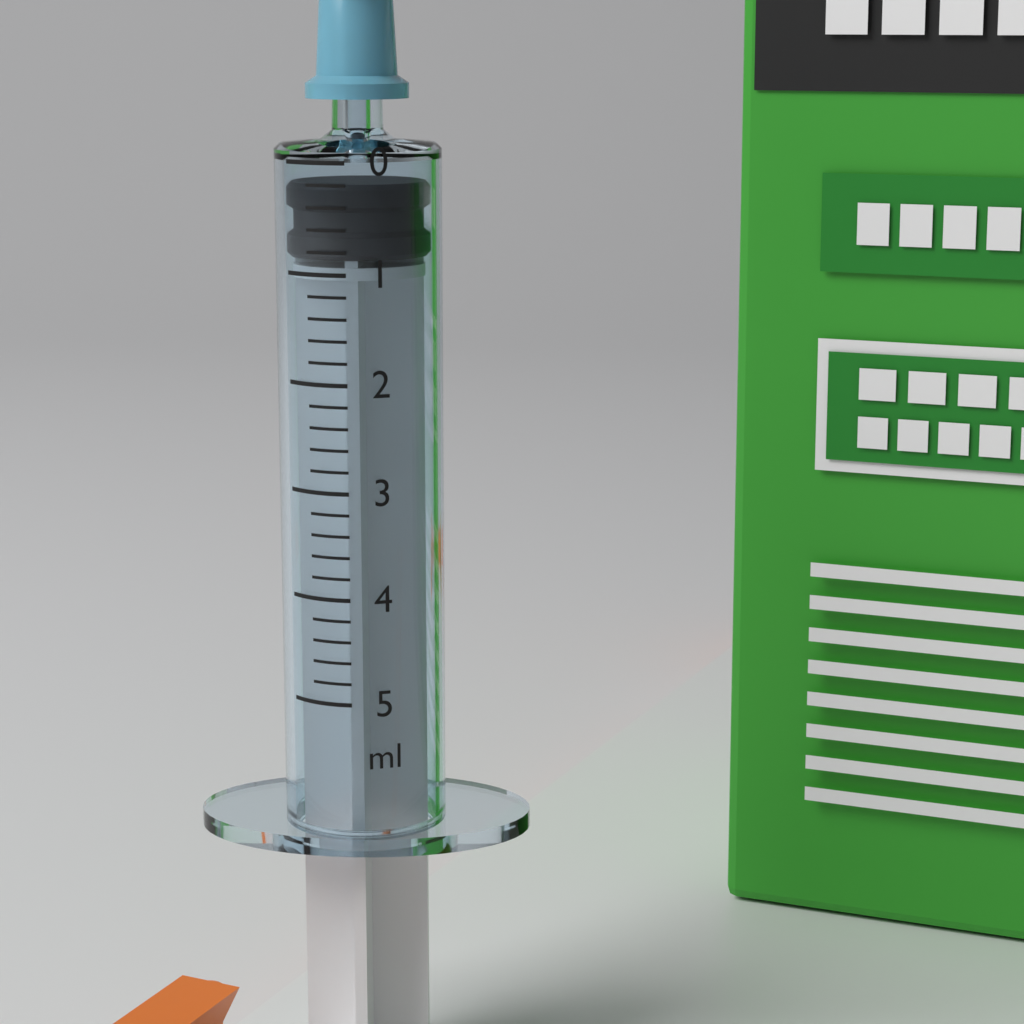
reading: 0.2 ml
